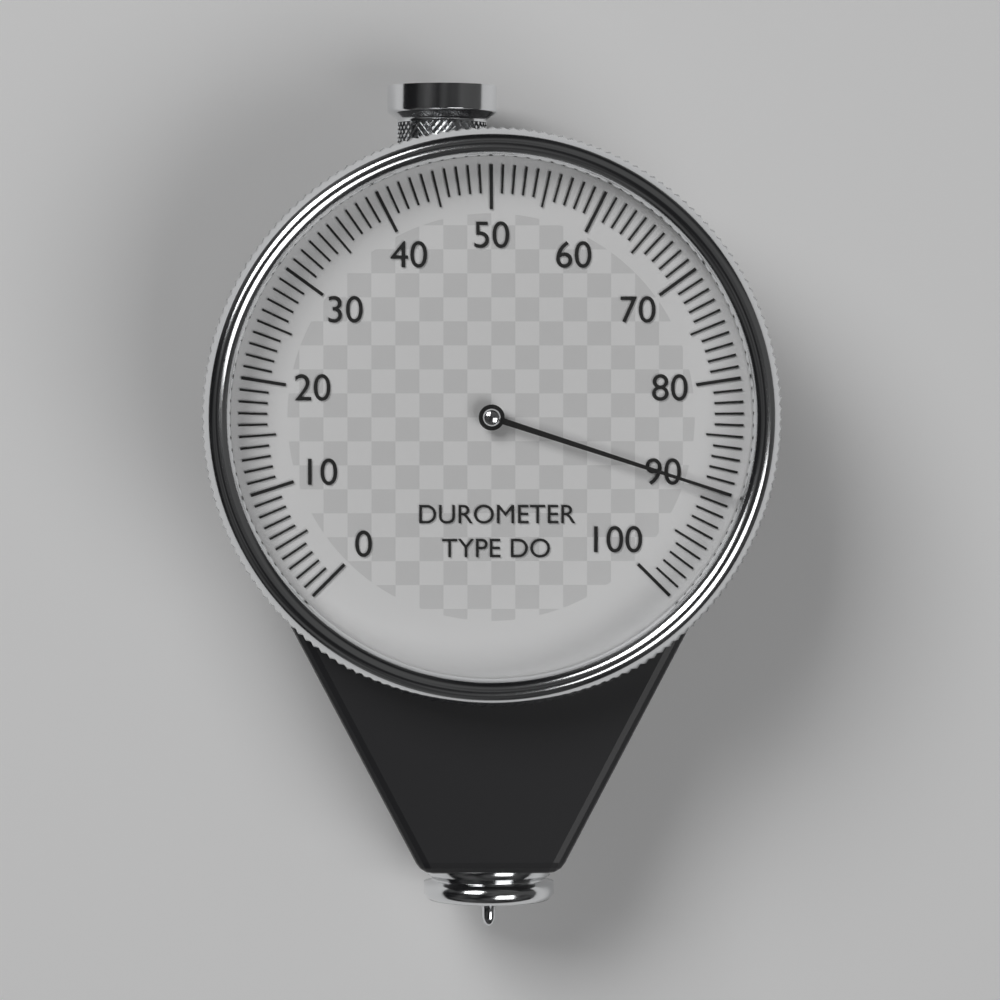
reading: 90 (no unit)
